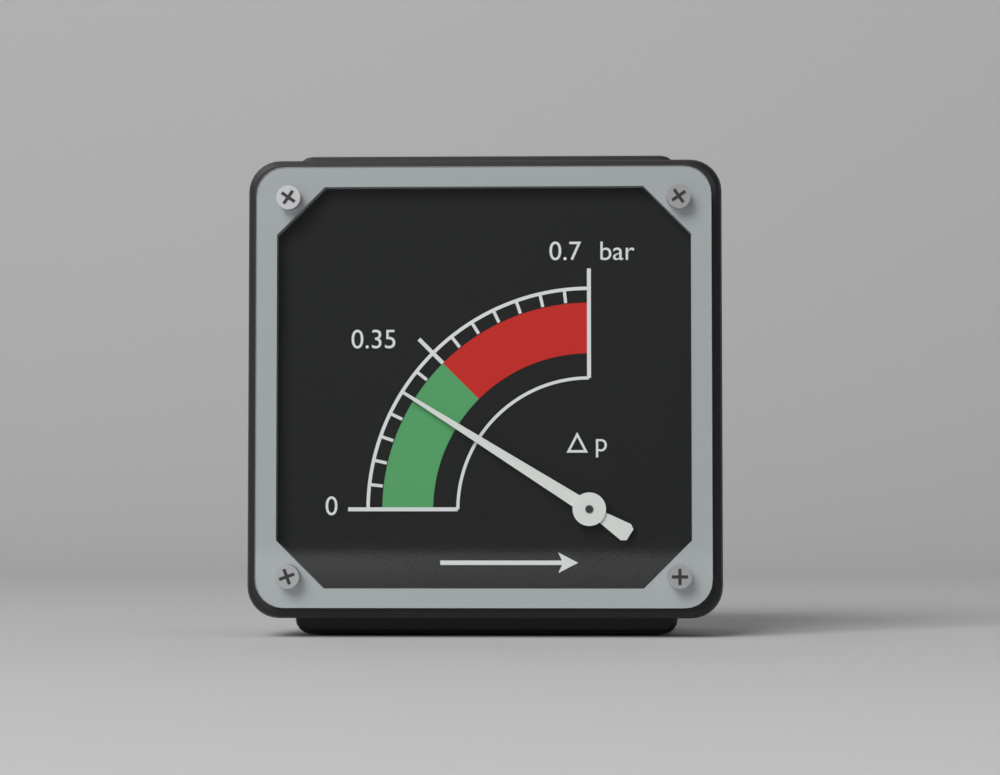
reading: 0.25 bar
